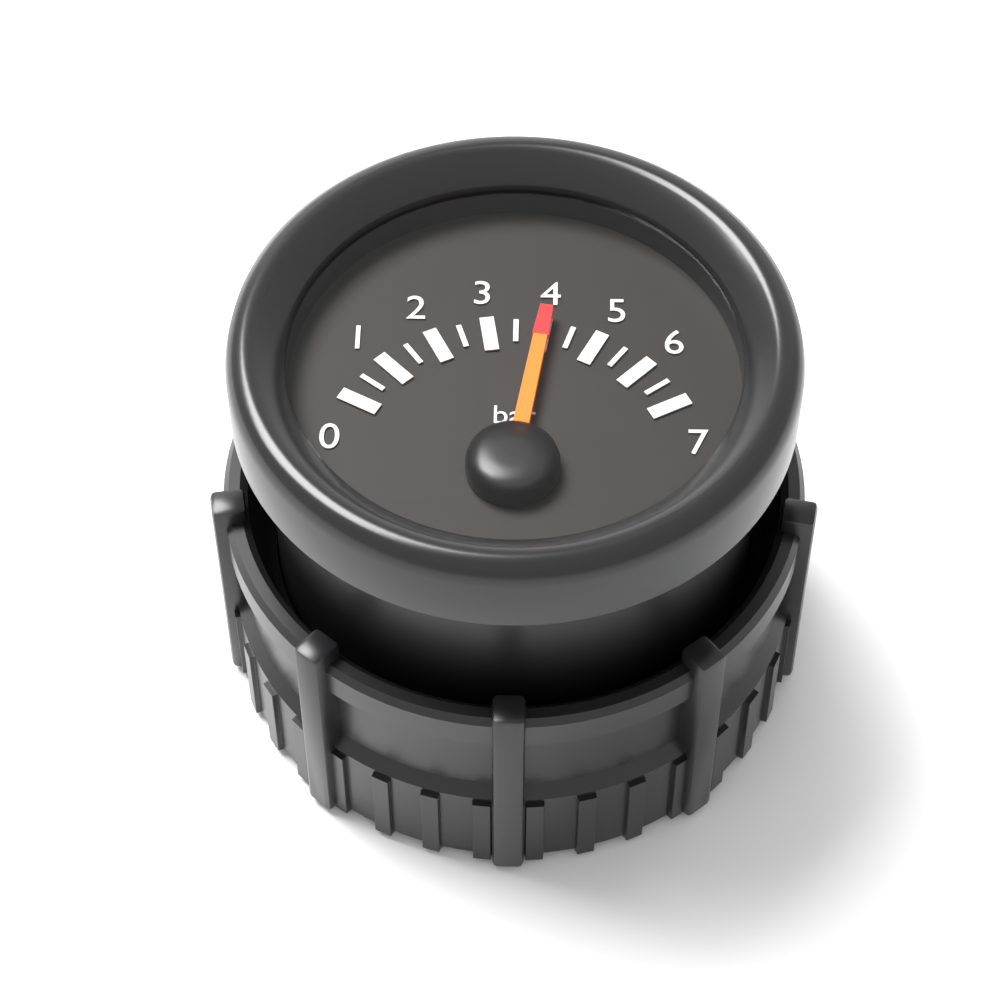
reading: 4.0 bar
